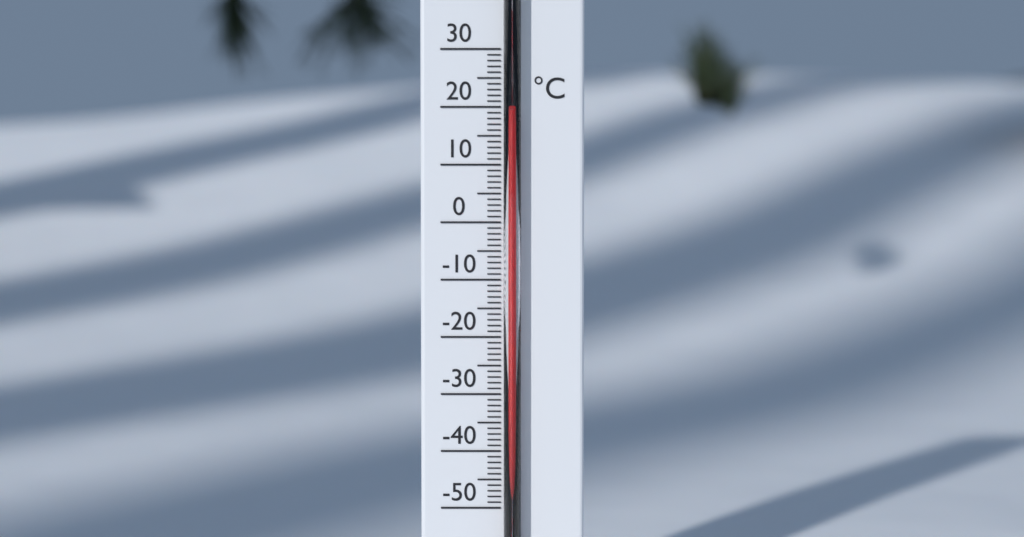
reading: 19 °C
